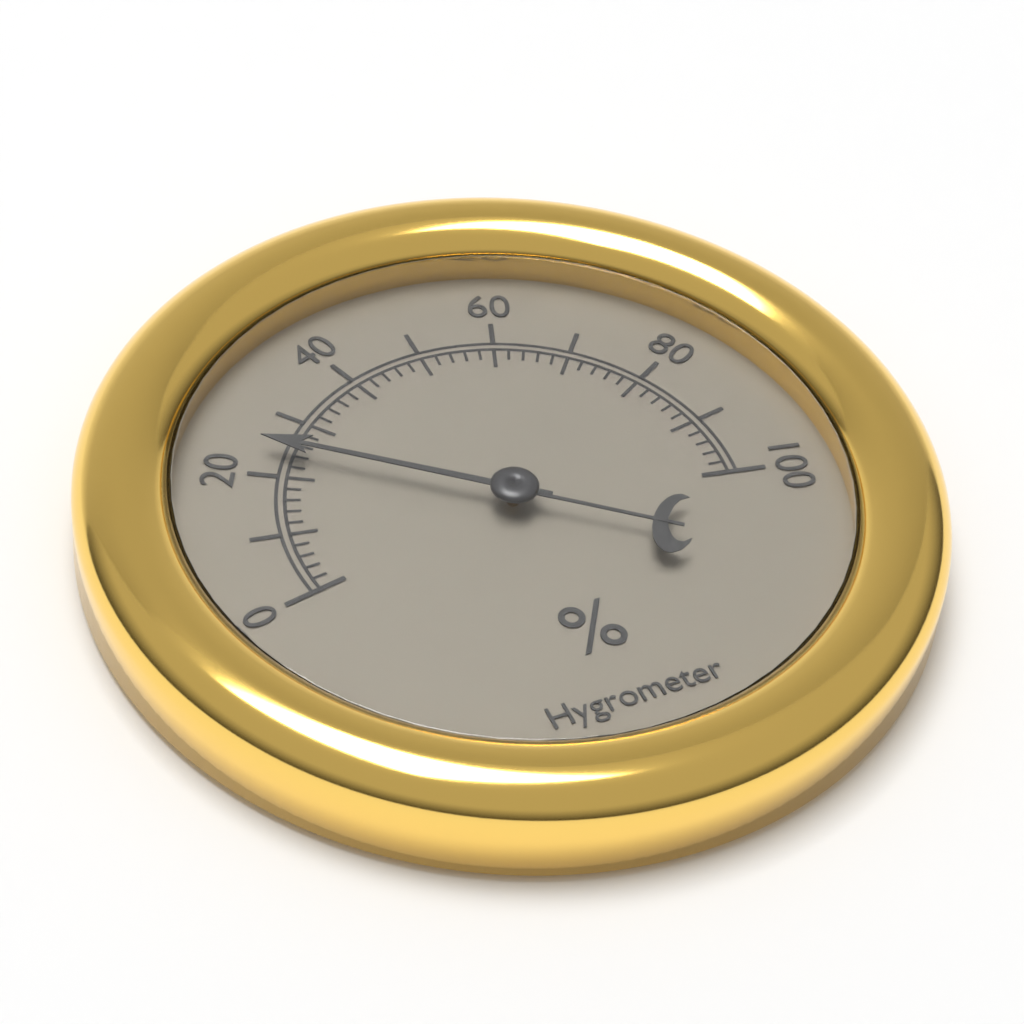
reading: 24 %
